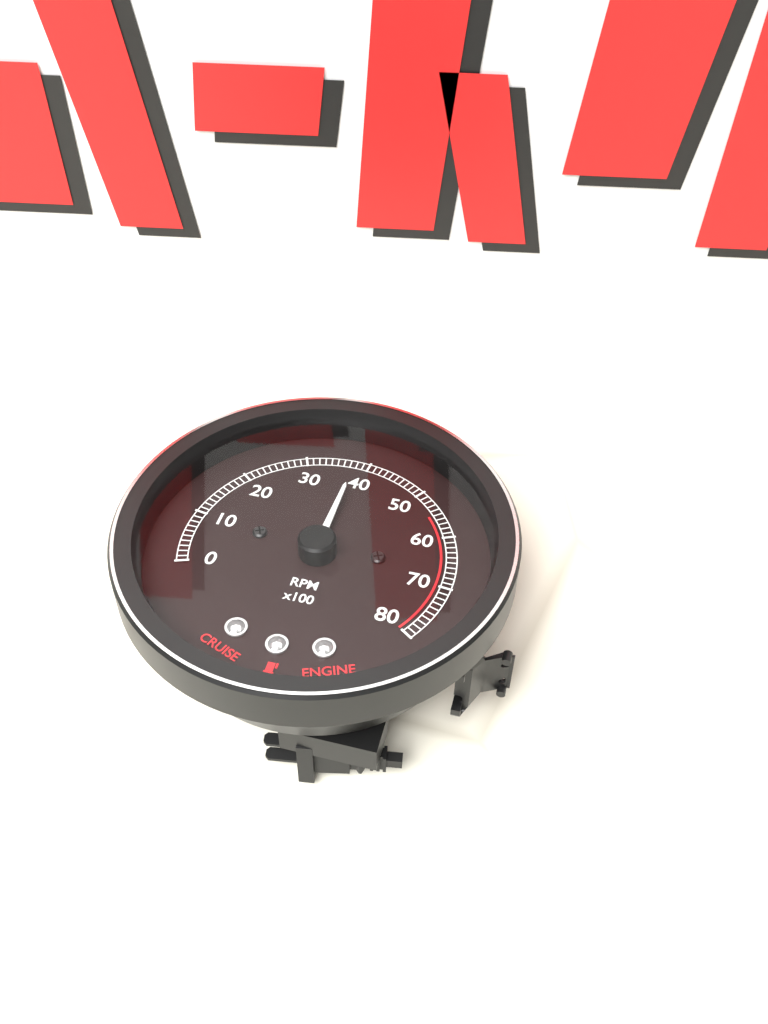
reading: 3800 RPM
